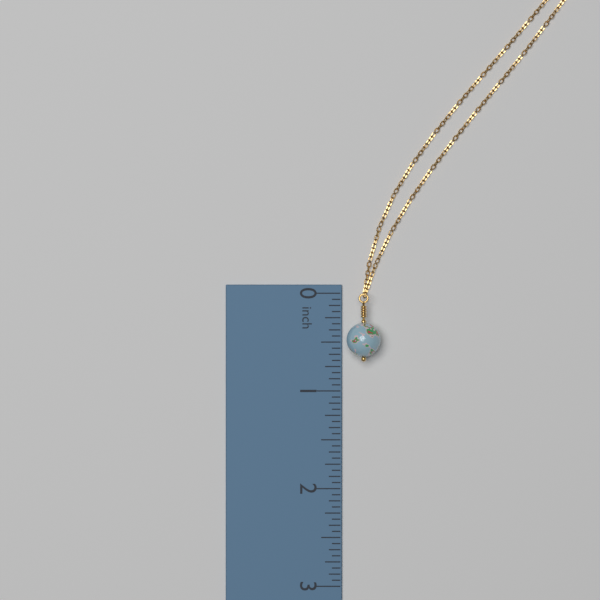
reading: 0.7000 inch
